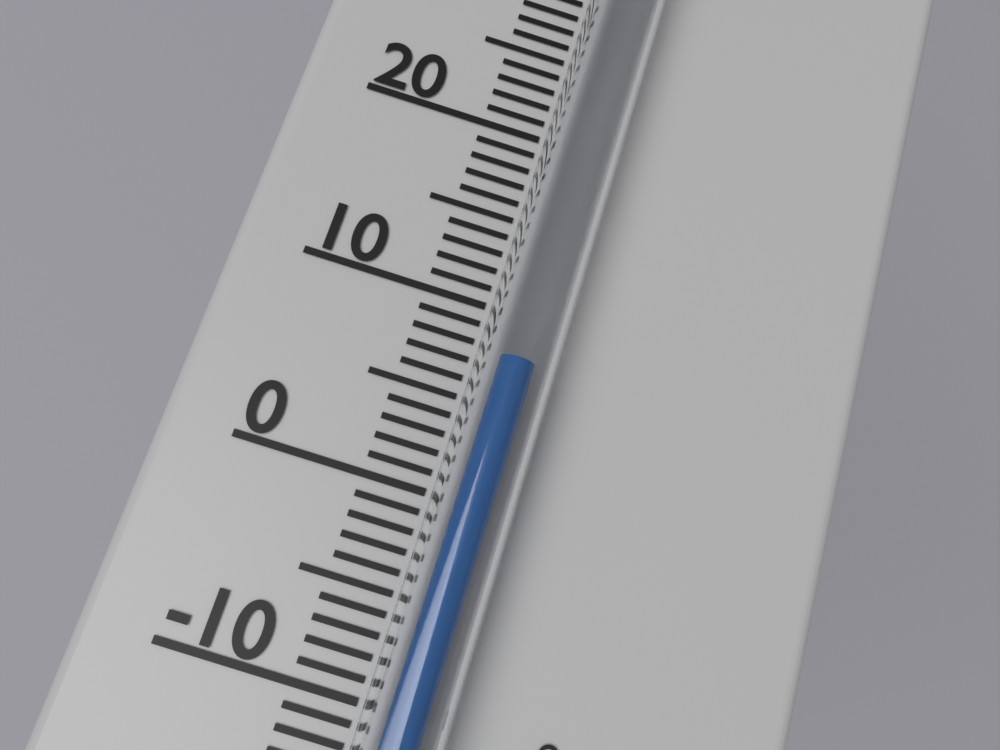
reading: 7 °C
